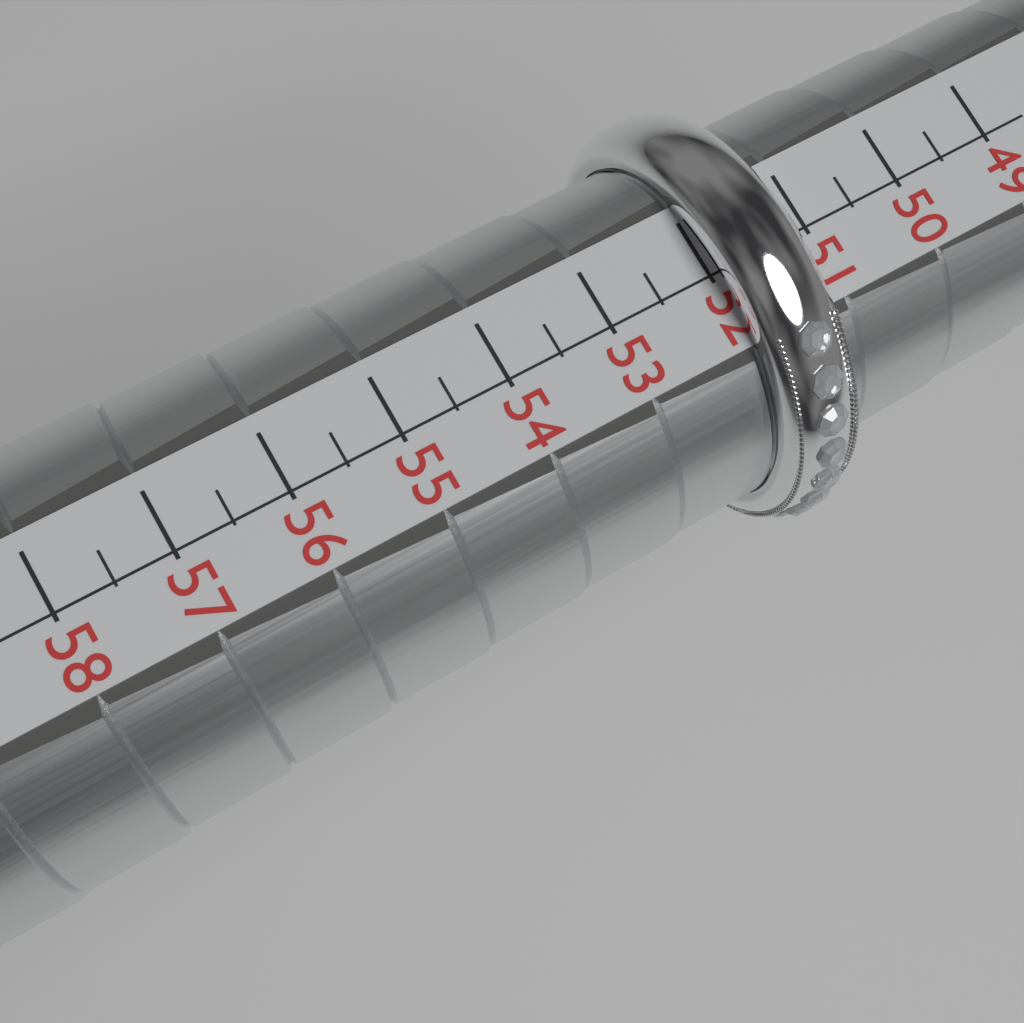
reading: 52.0 (no unit)
